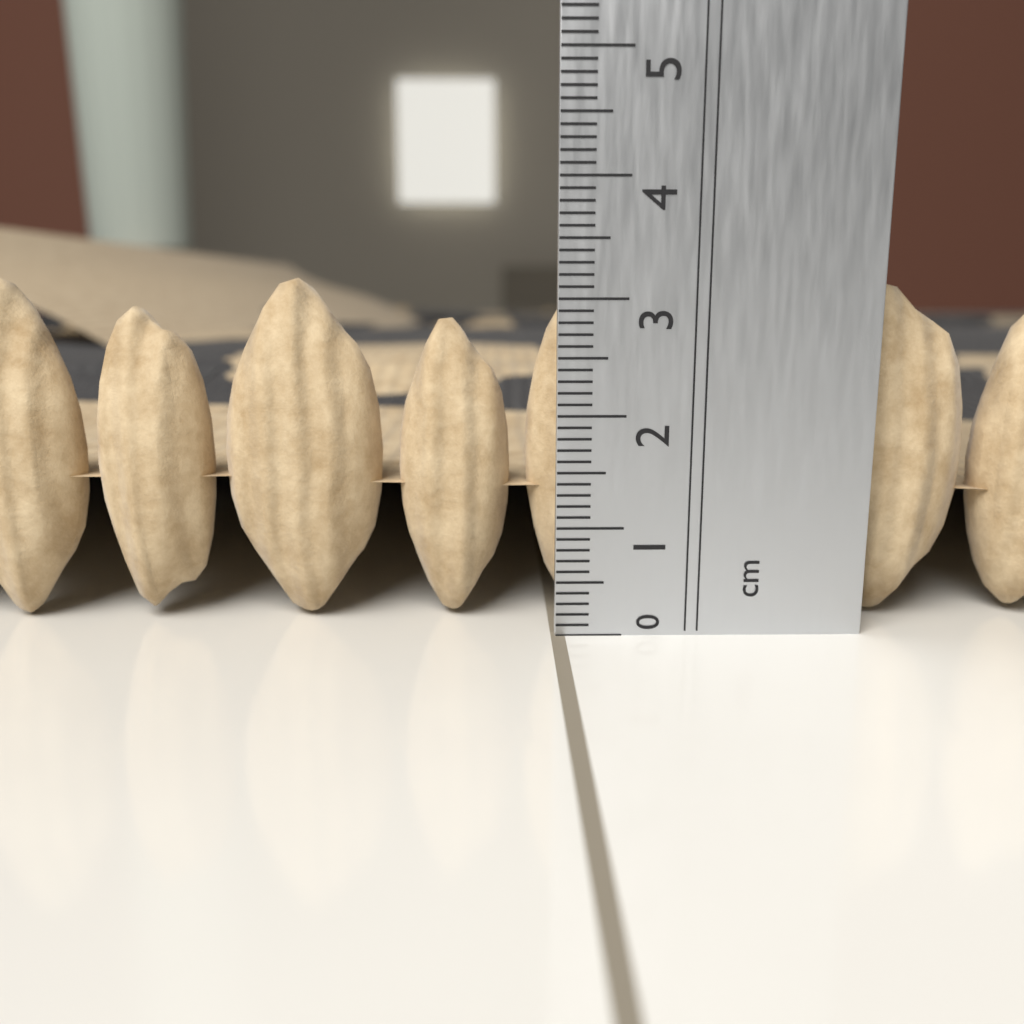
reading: 3.2 cm
